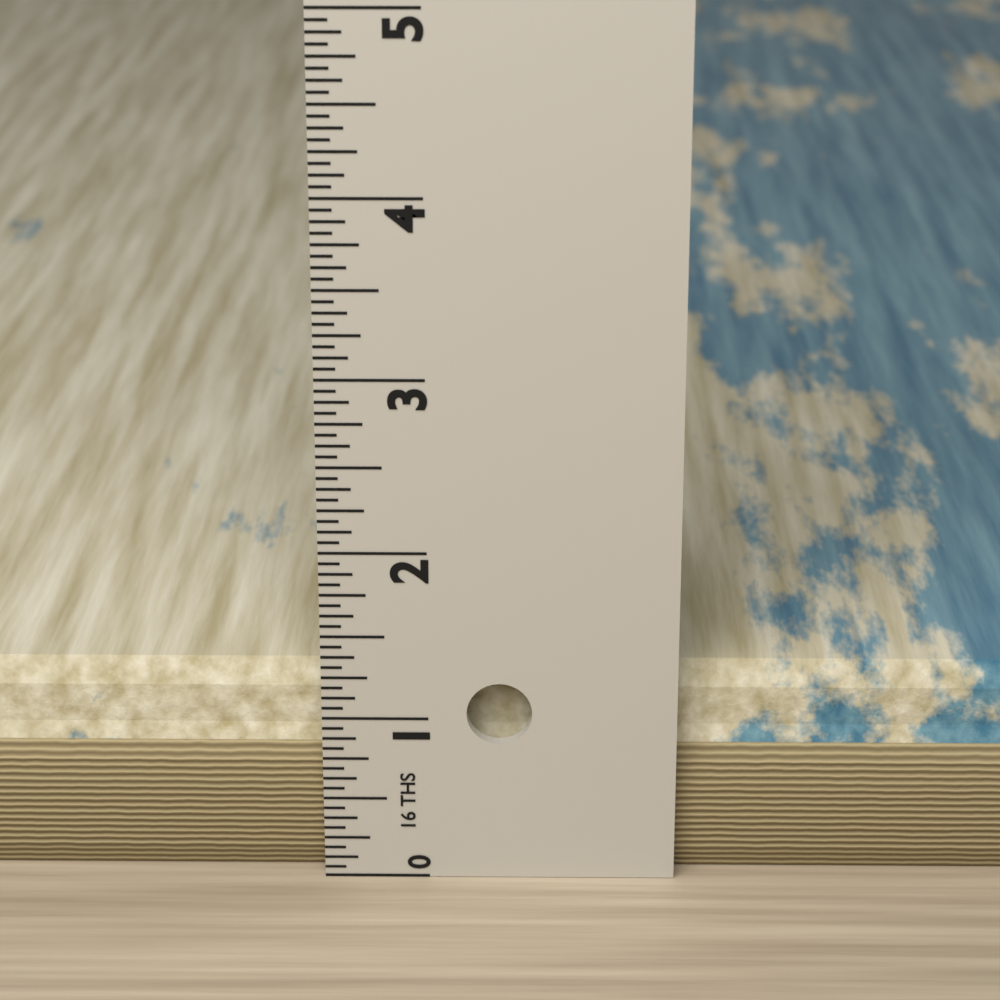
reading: 1.2500 in
